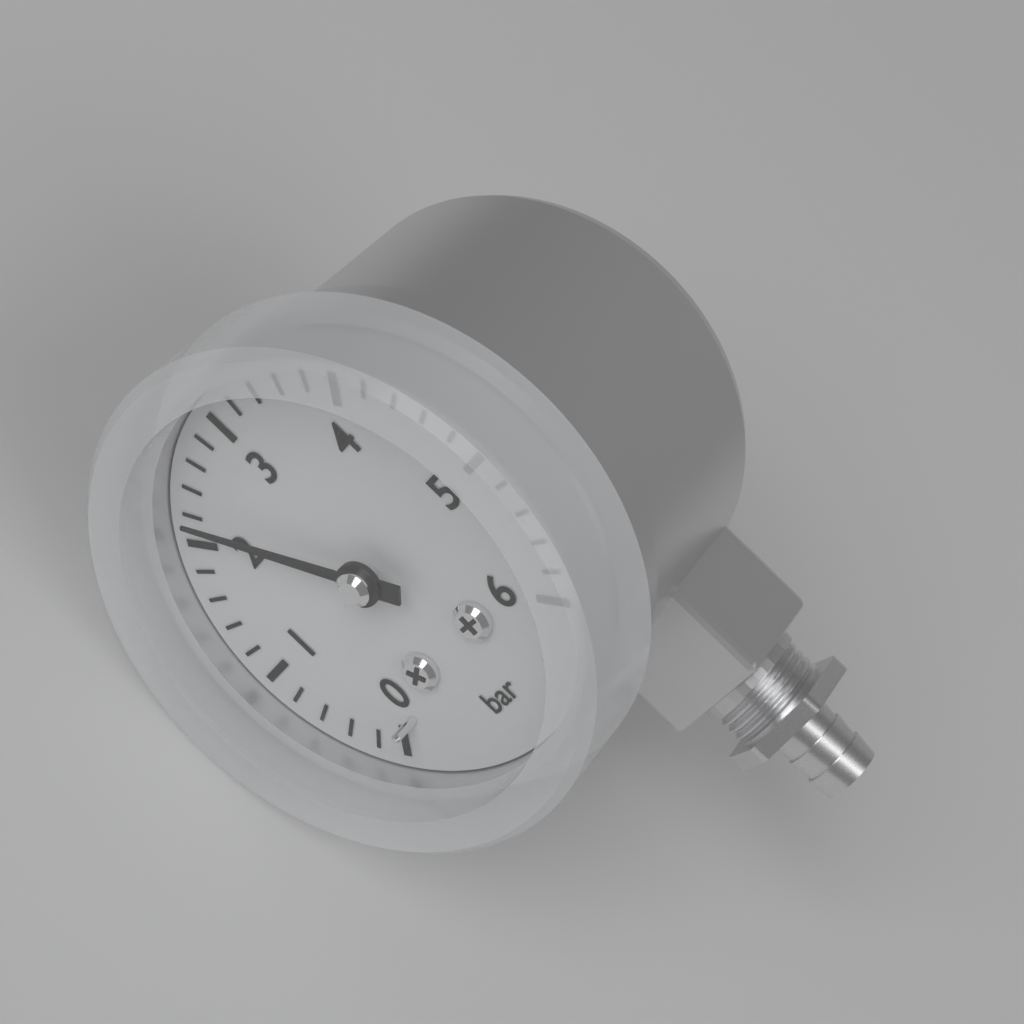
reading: 2.2 bar
